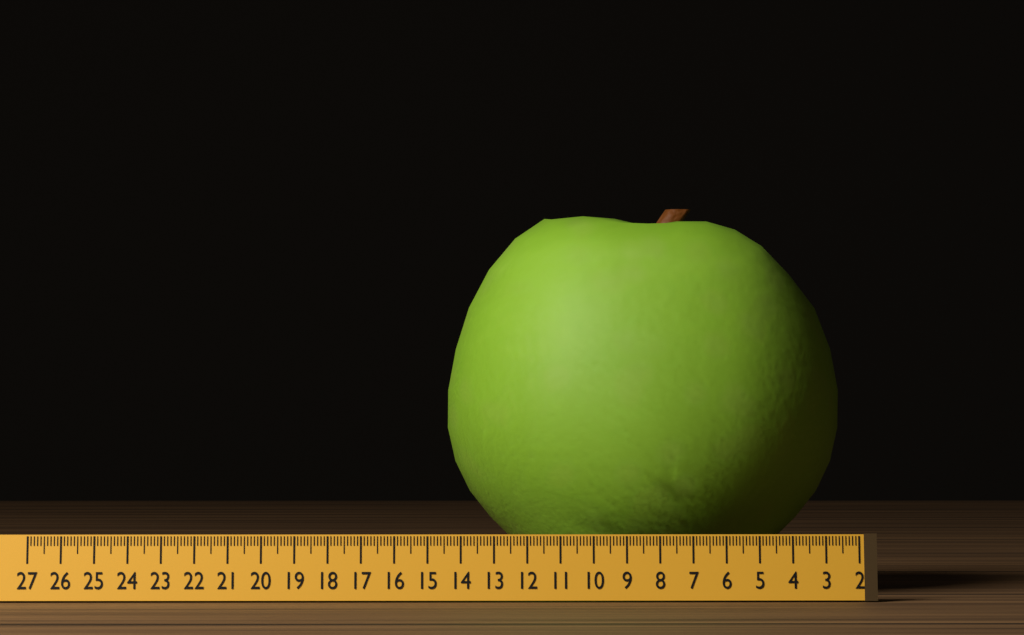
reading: 14.4 (no unit)
